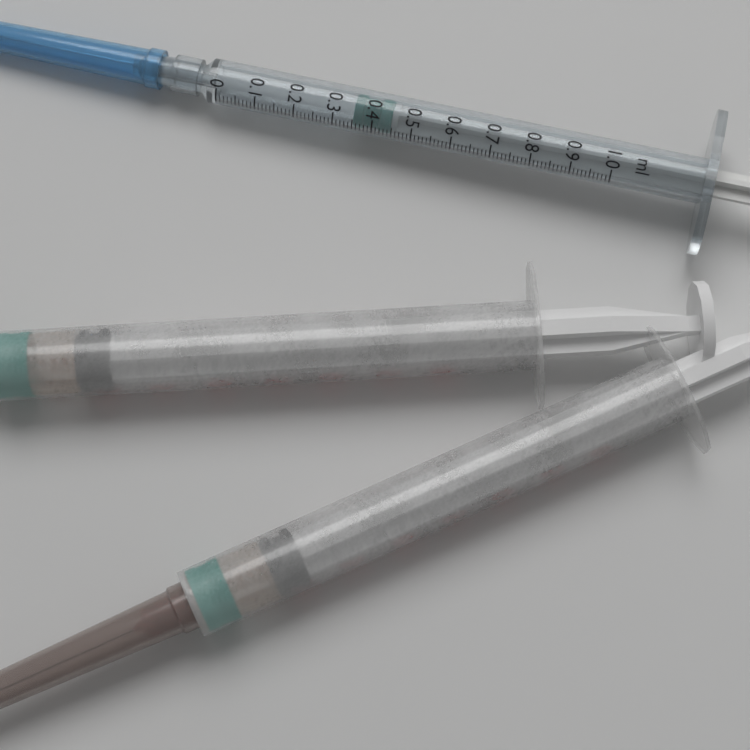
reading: 0.35 ml
